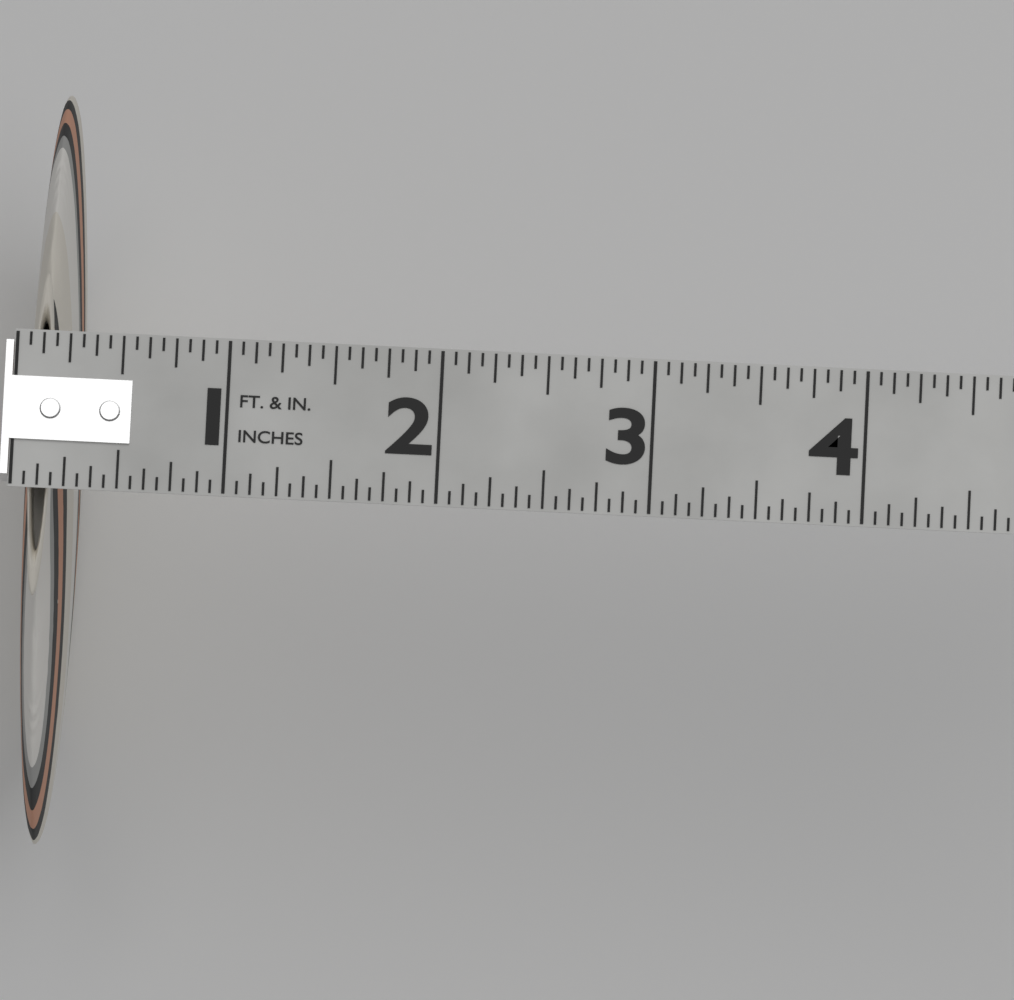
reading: 0.2500 in
